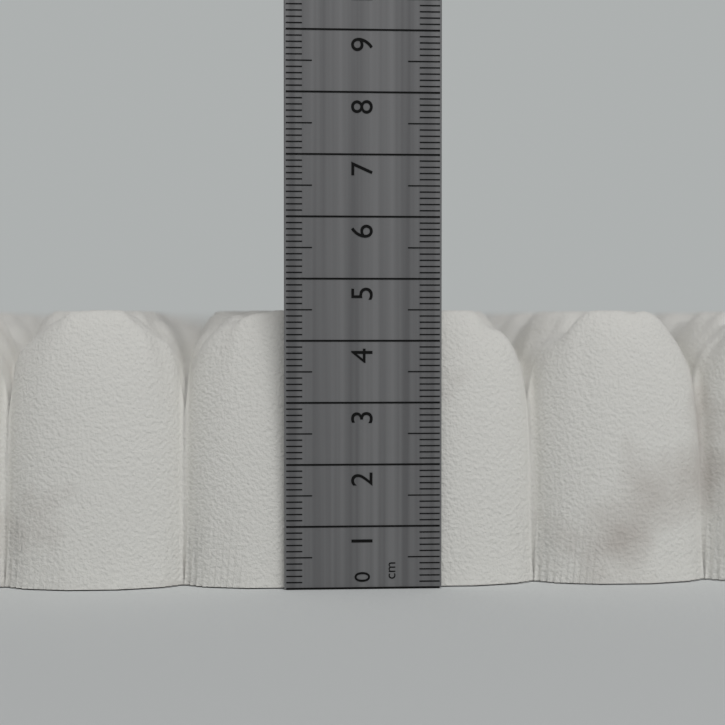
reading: 4.5 cm
